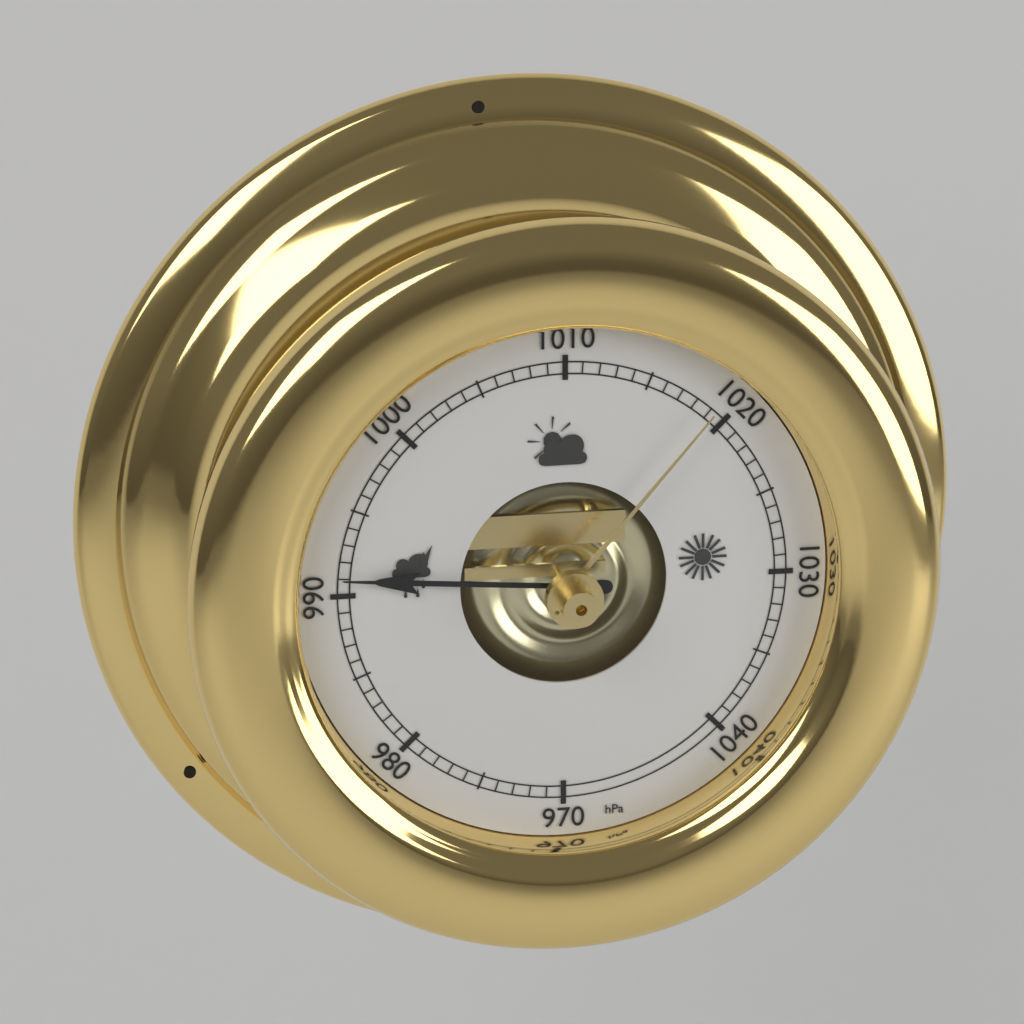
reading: 991 hPa
